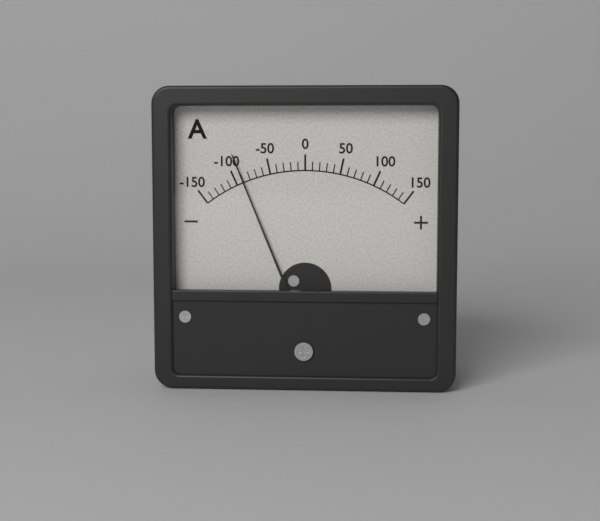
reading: -90 A
